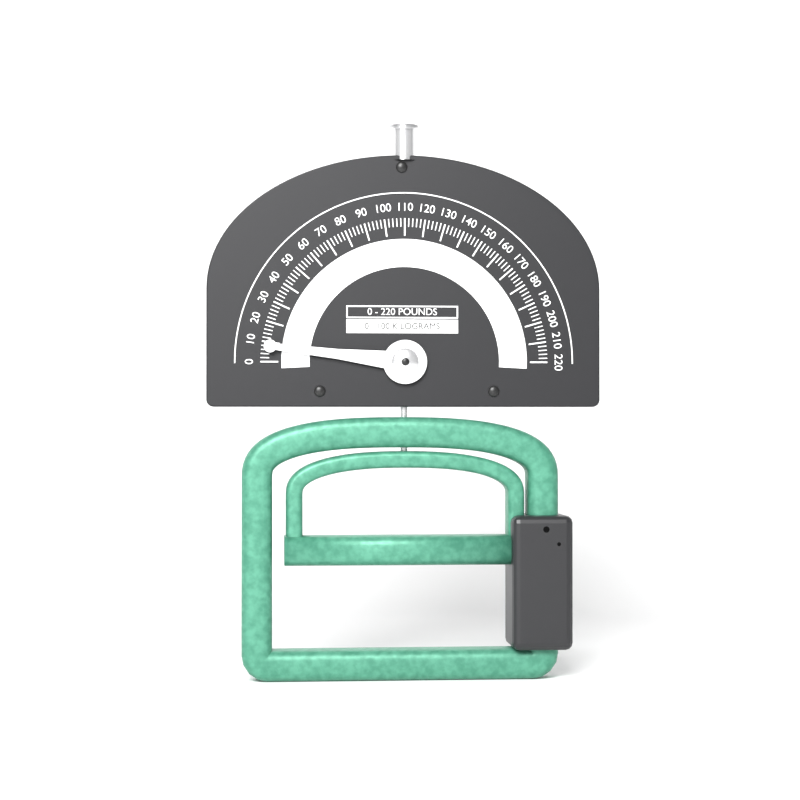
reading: 8 lb
